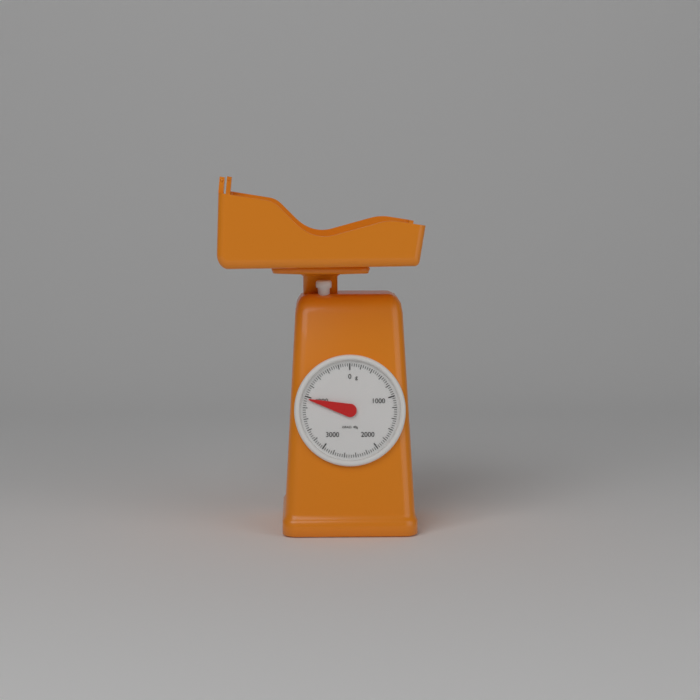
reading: 3960 g
